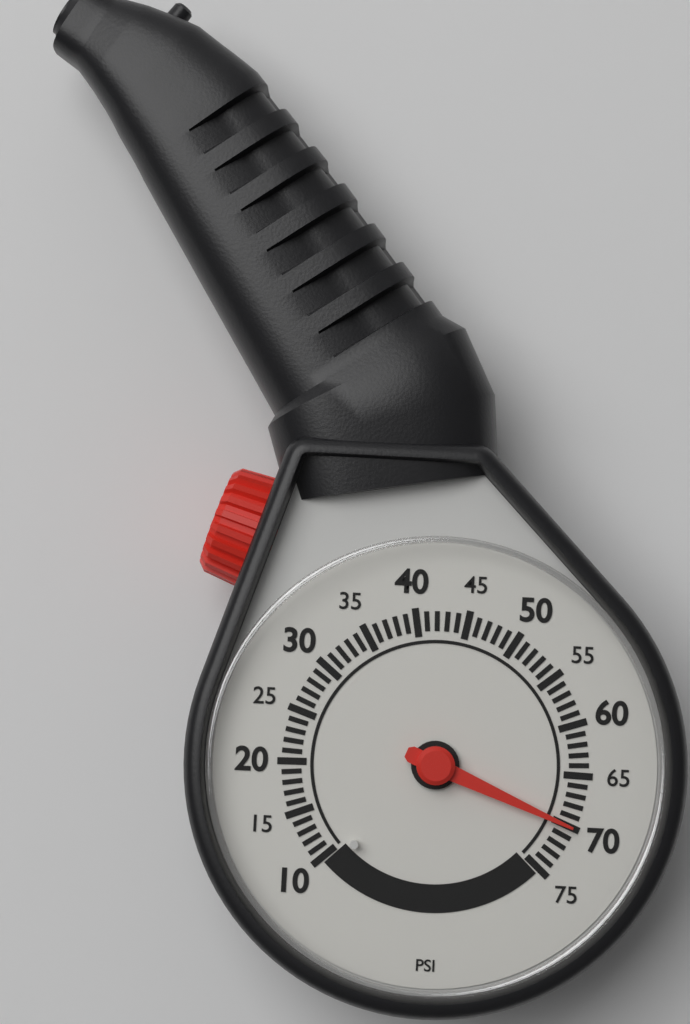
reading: 70 psi
